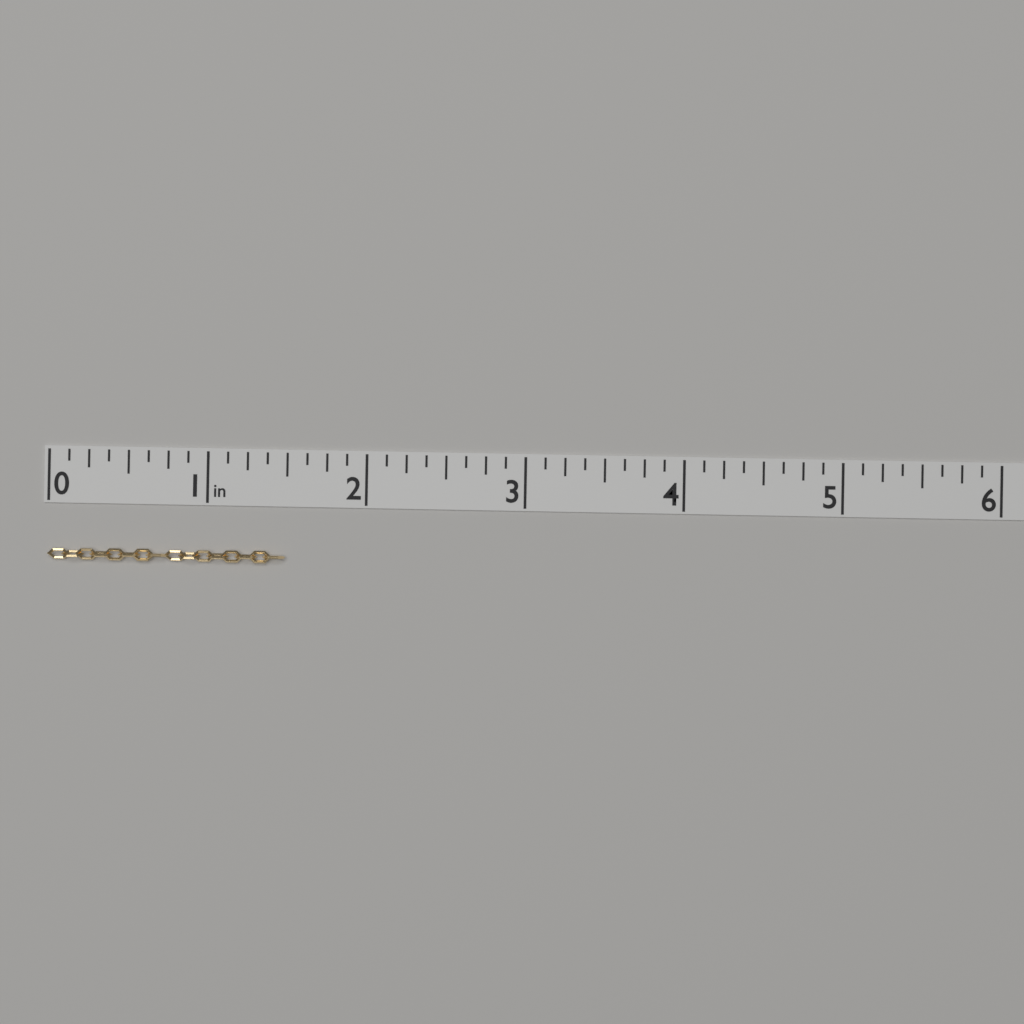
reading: 1.500 in
